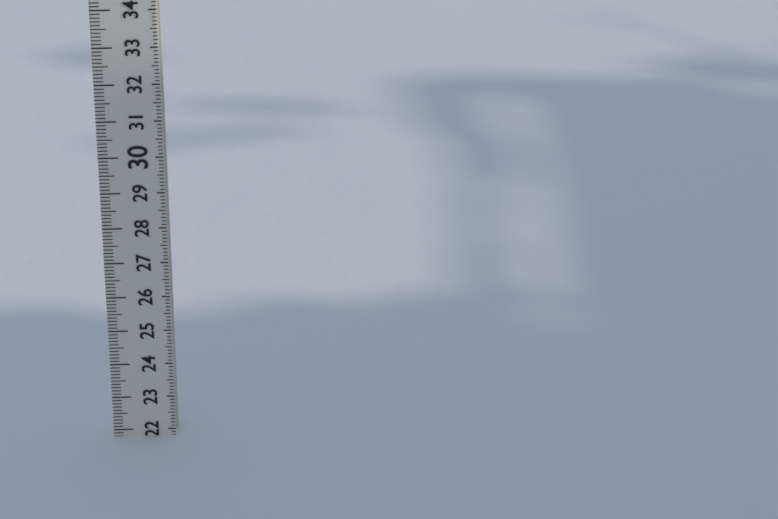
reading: 21.8 (no unit)
